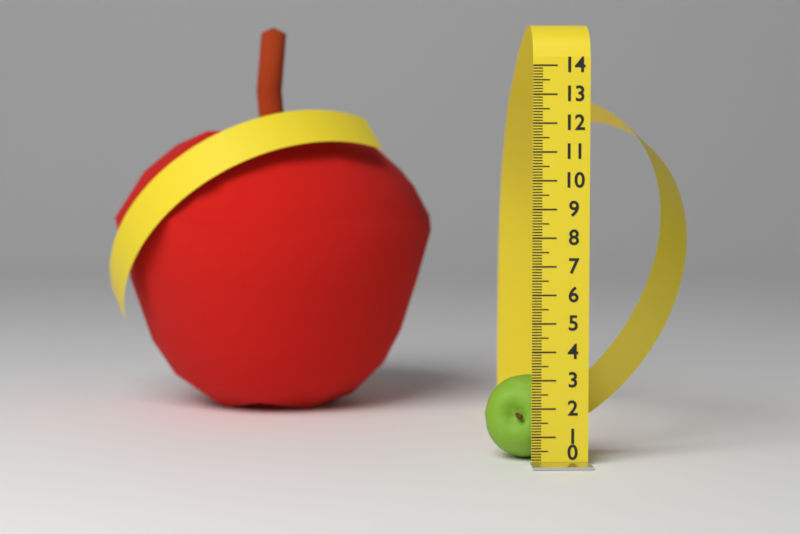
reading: 3.0 (no unit)
